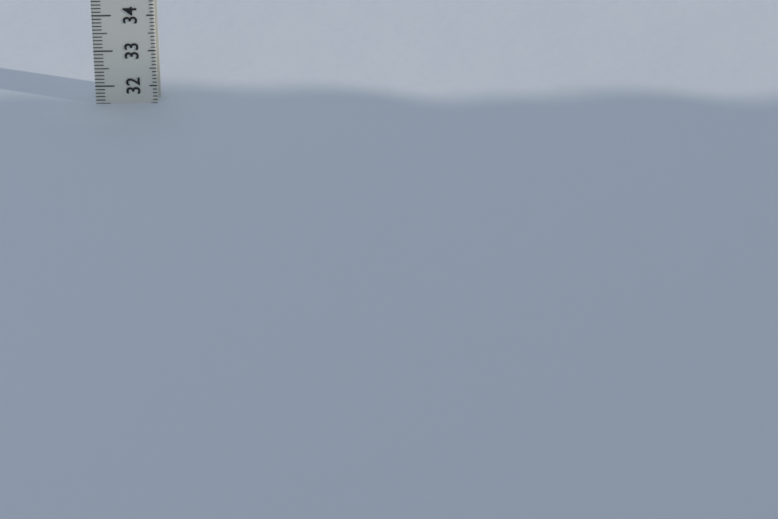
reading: 31.5 (no unit)
